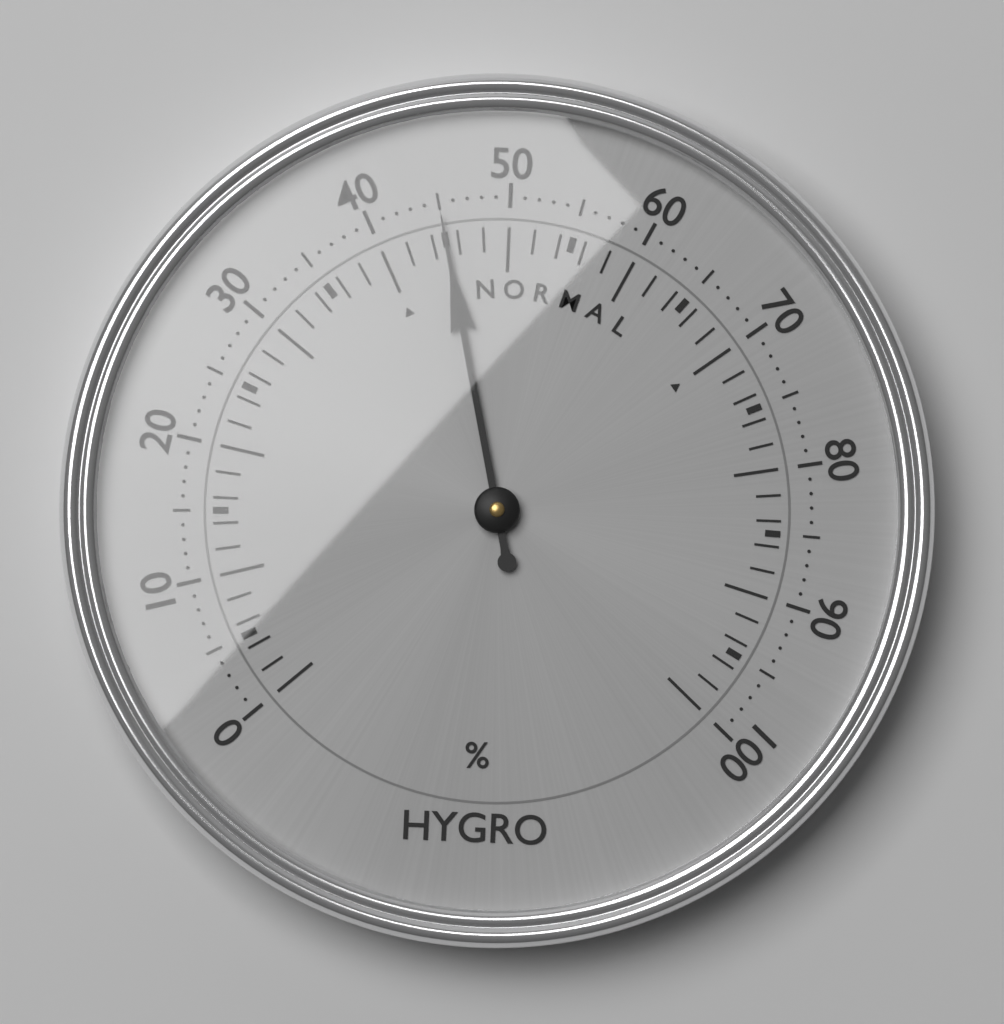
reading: 45 %
